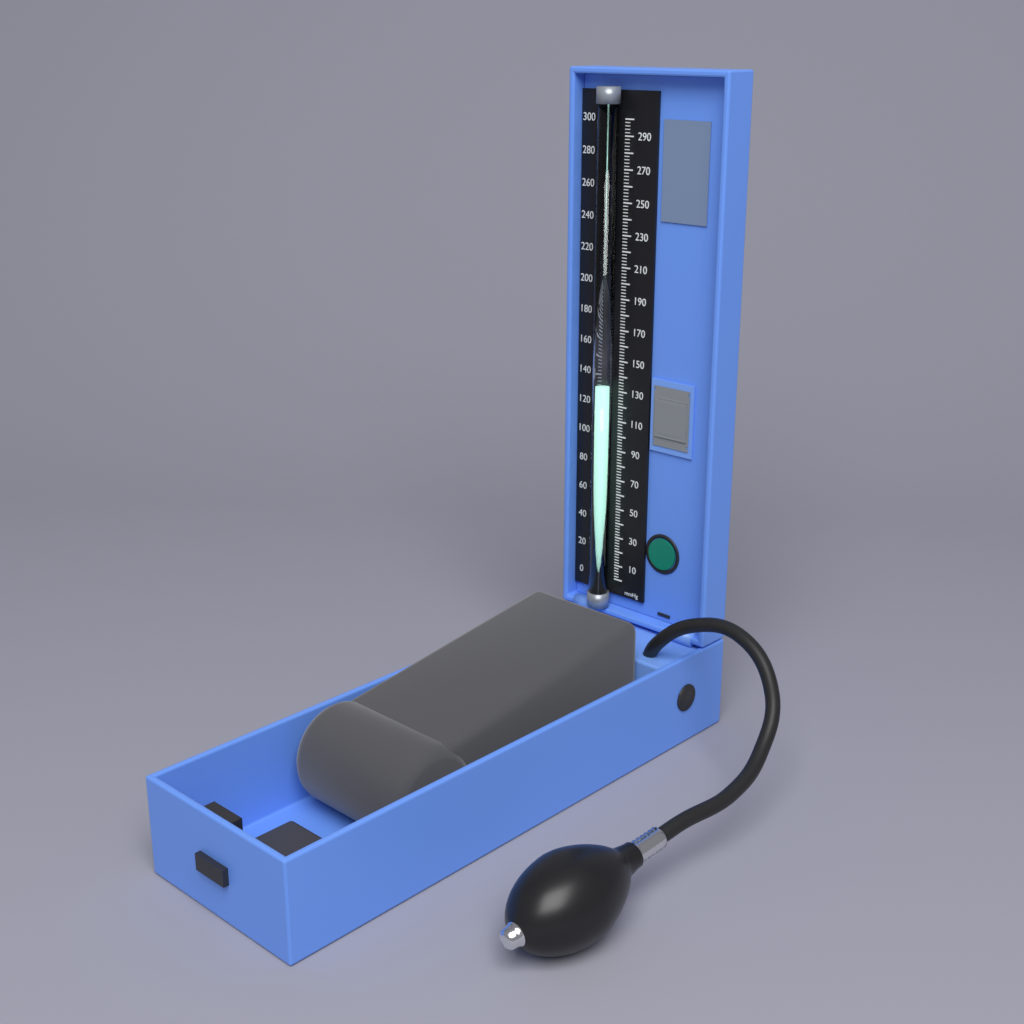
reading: 134 mmHg
